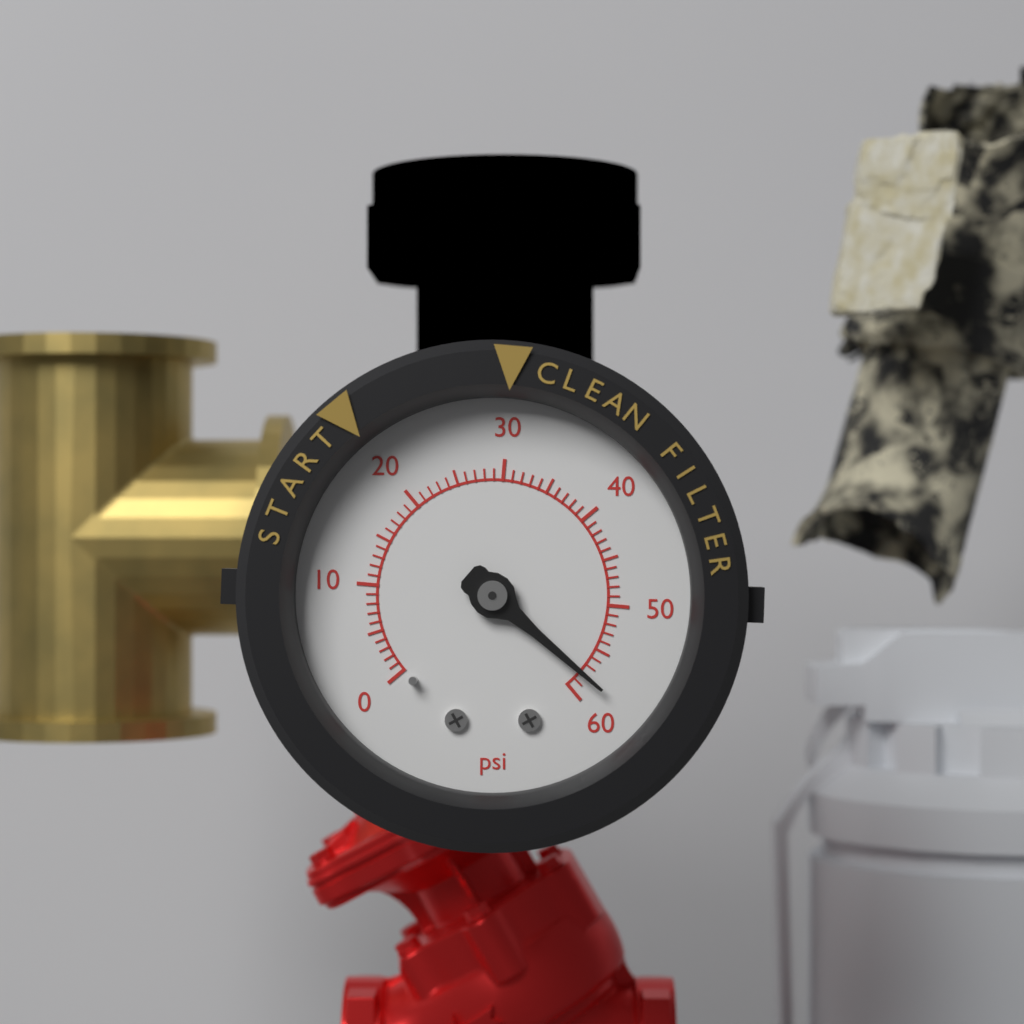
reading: 58 psi
